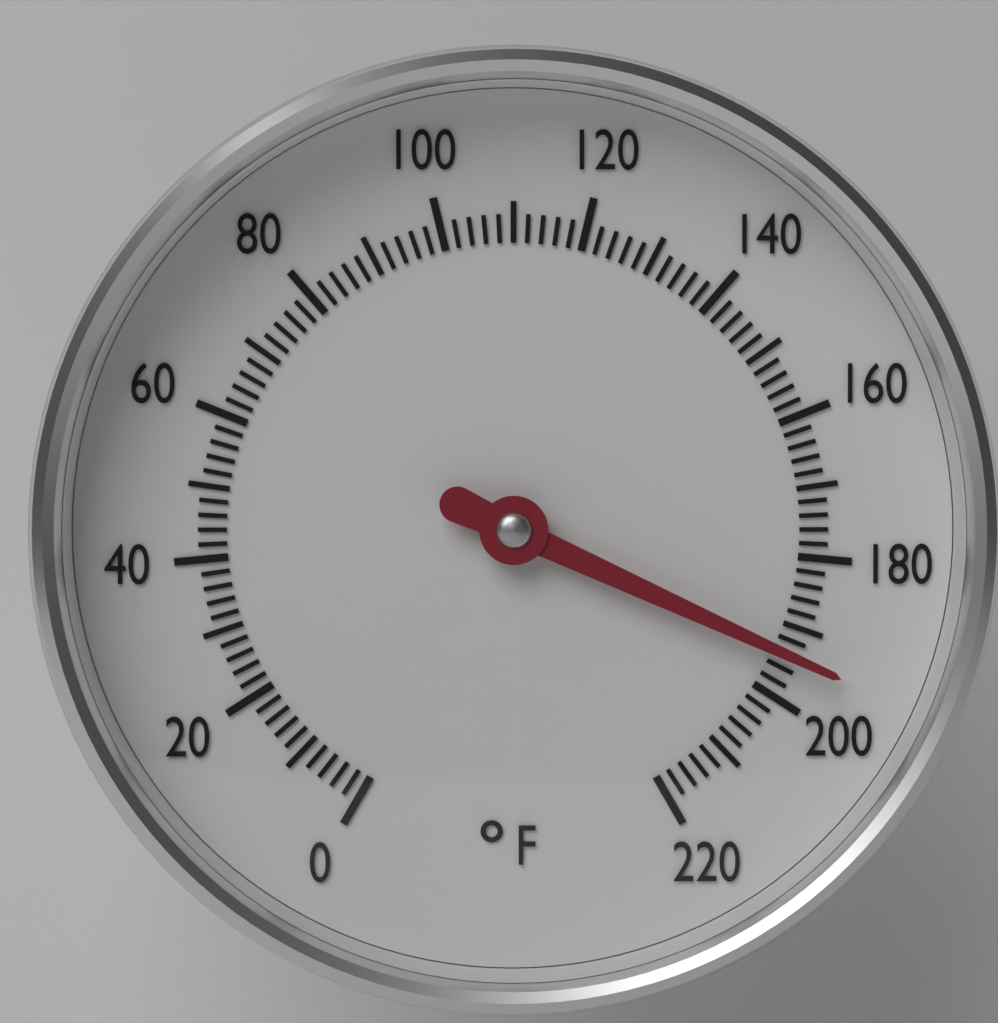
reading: 194 °F
